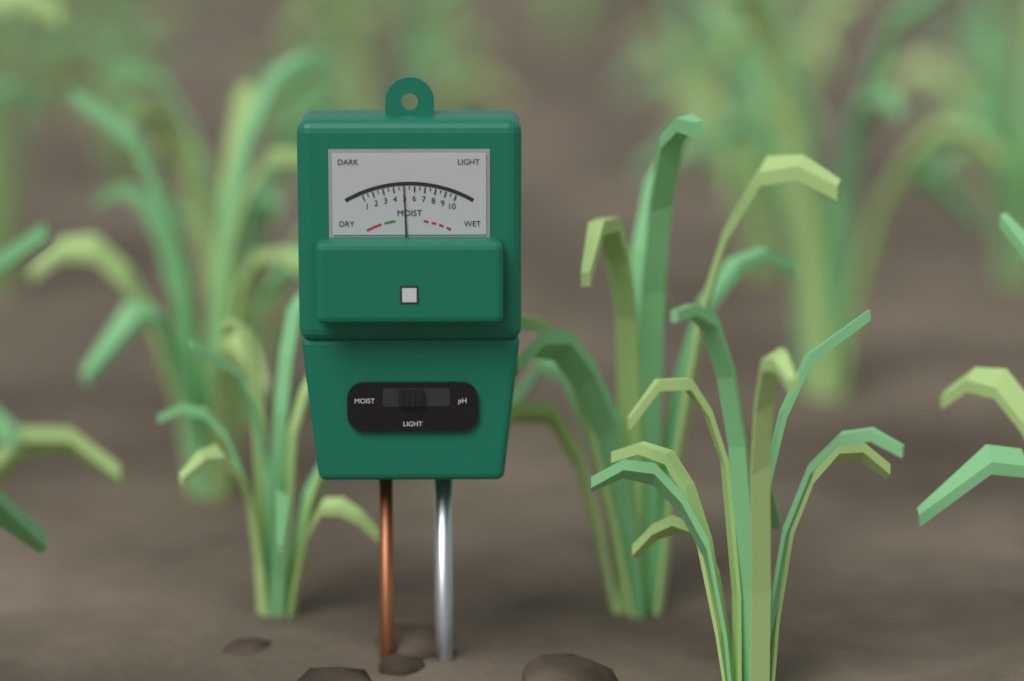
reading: 5.0 (no unit)
